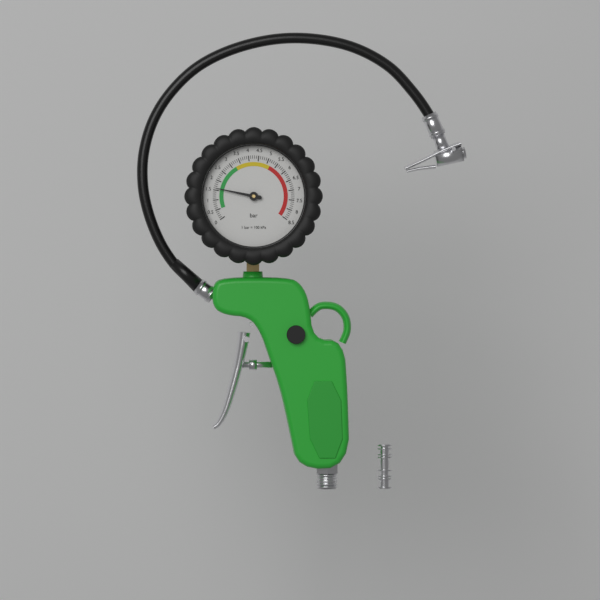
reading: 1.6 bar
